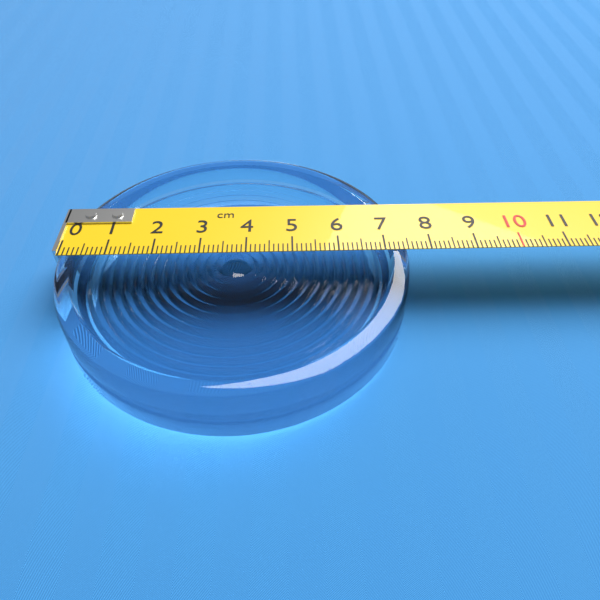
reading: 7.5 cm
